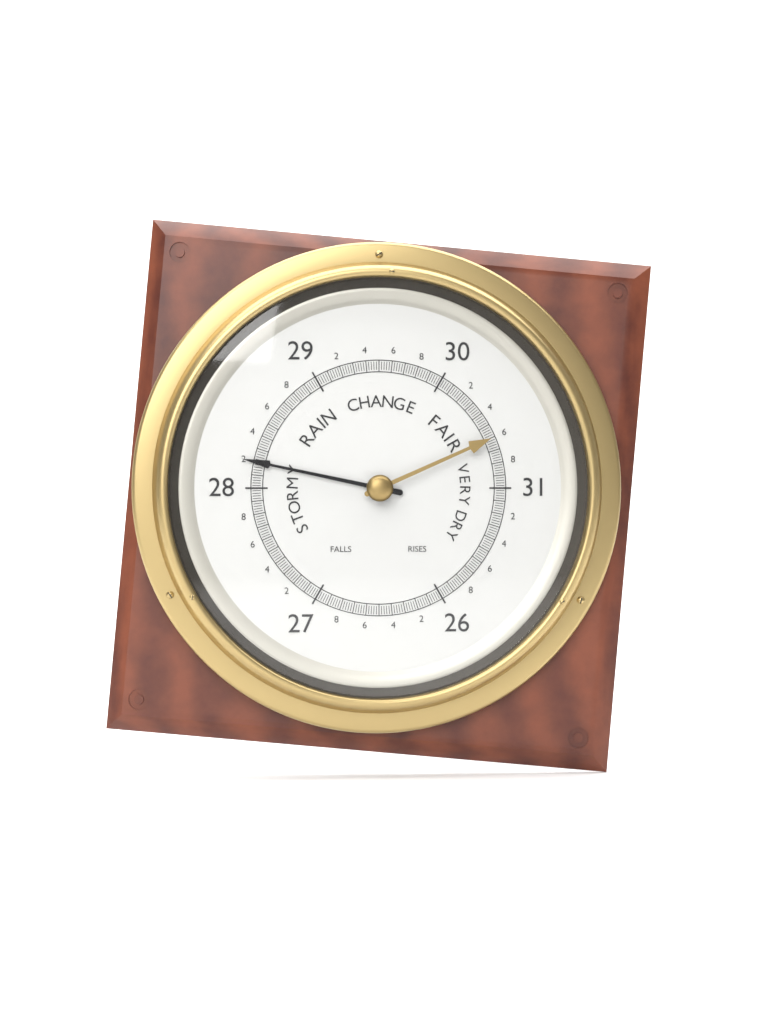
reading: 28.20 (no unit)
